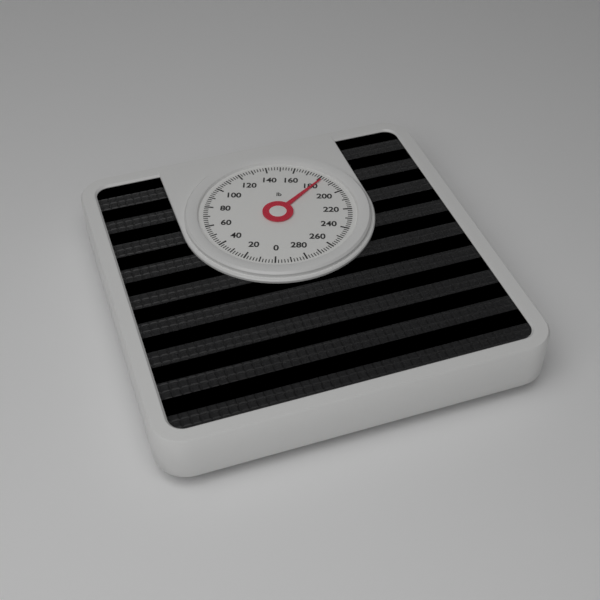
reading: 182 lb
